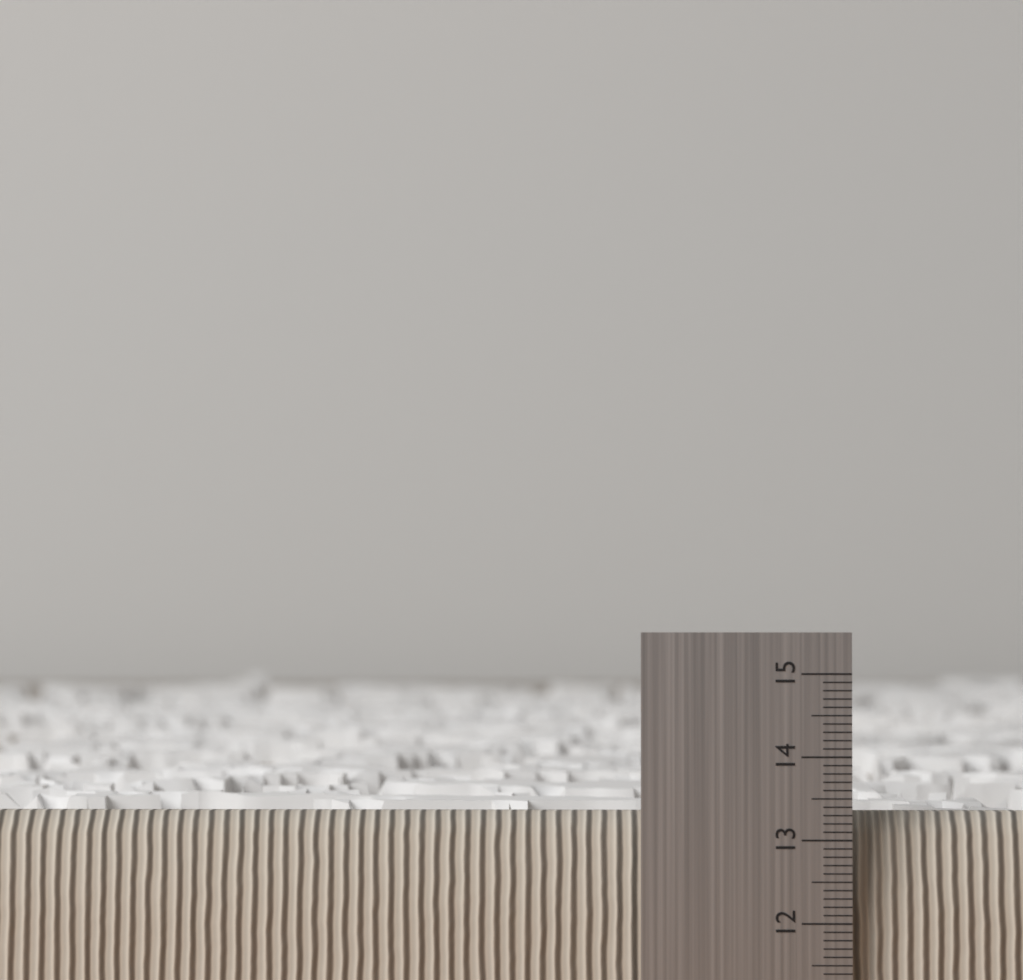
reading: 13.3 (no unit)
